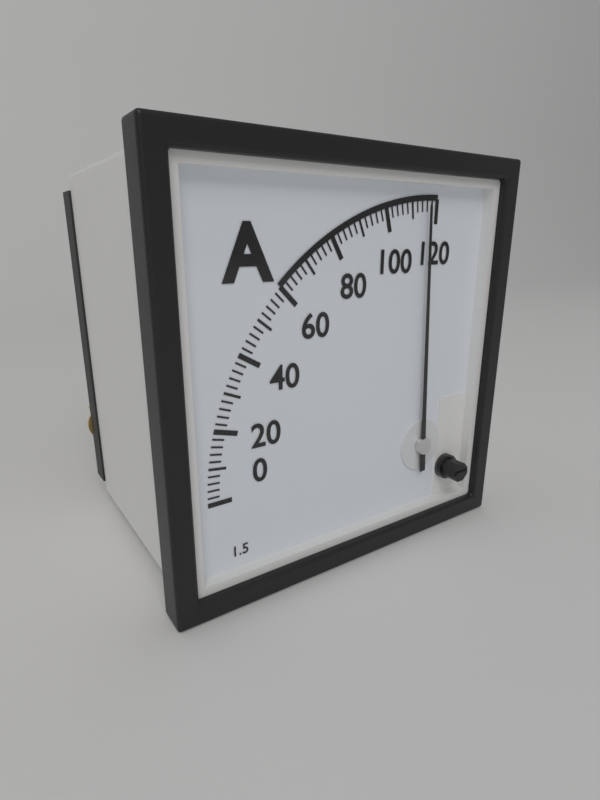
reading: 116 A
